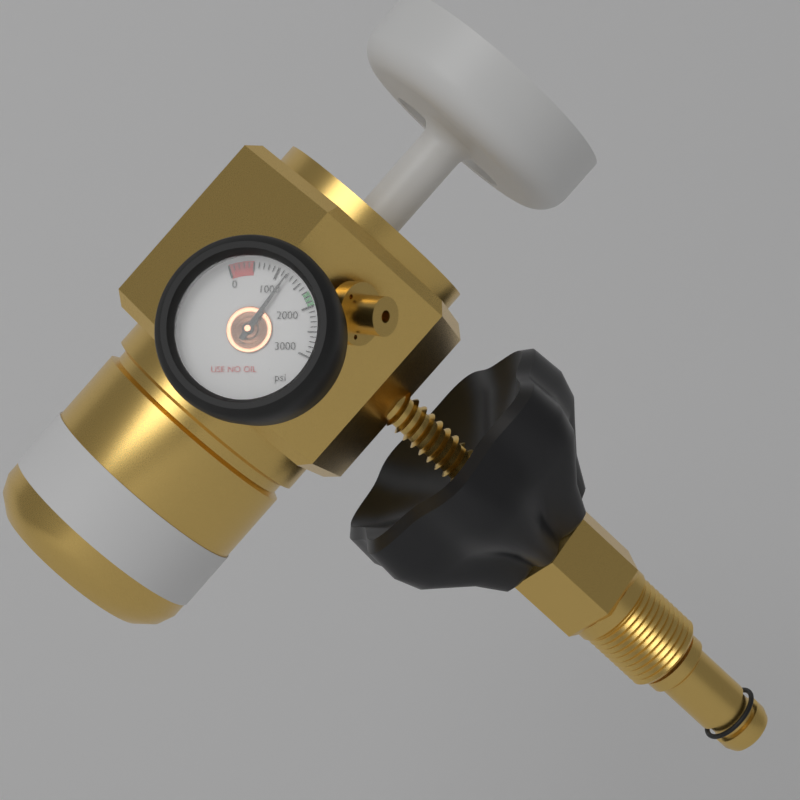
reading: 1200 psi
